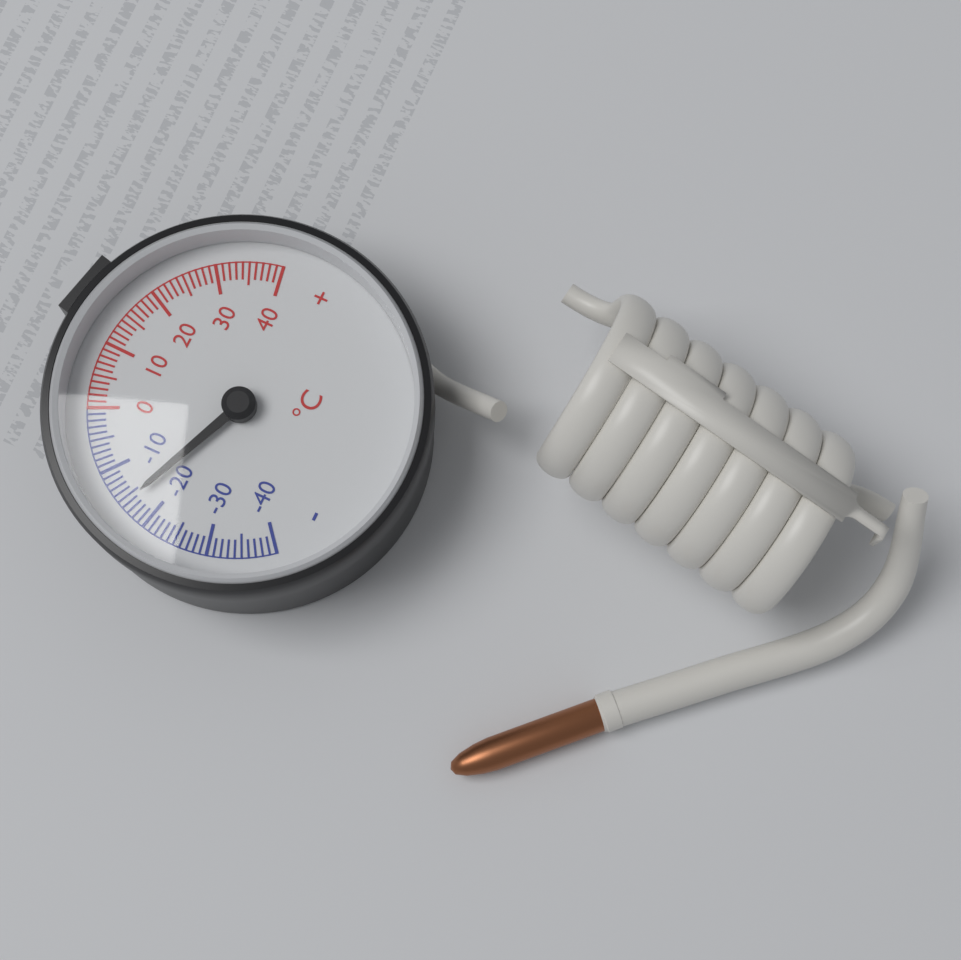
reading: -16 °C
